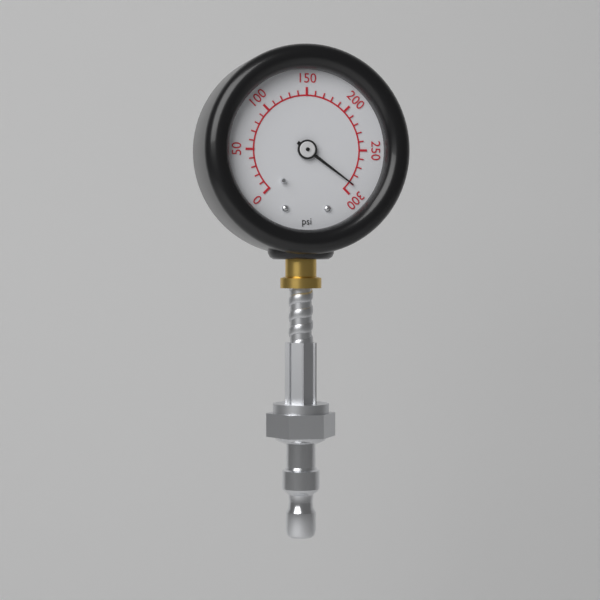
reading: 290 psi
